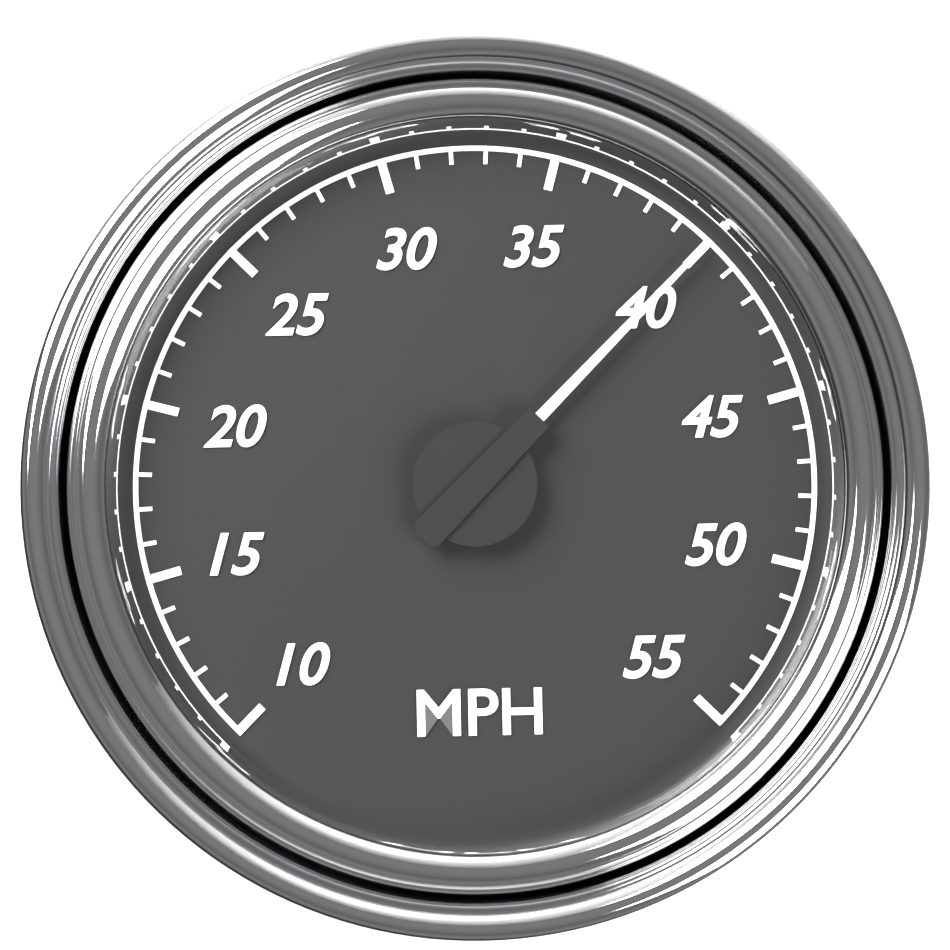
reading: 40 MPH
